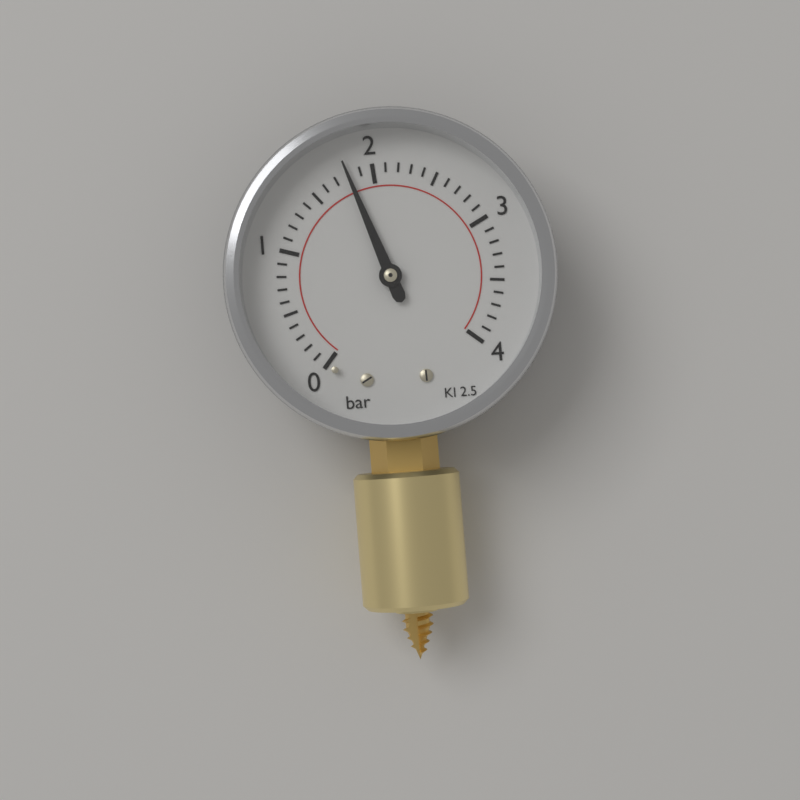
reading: 1.8 bar
